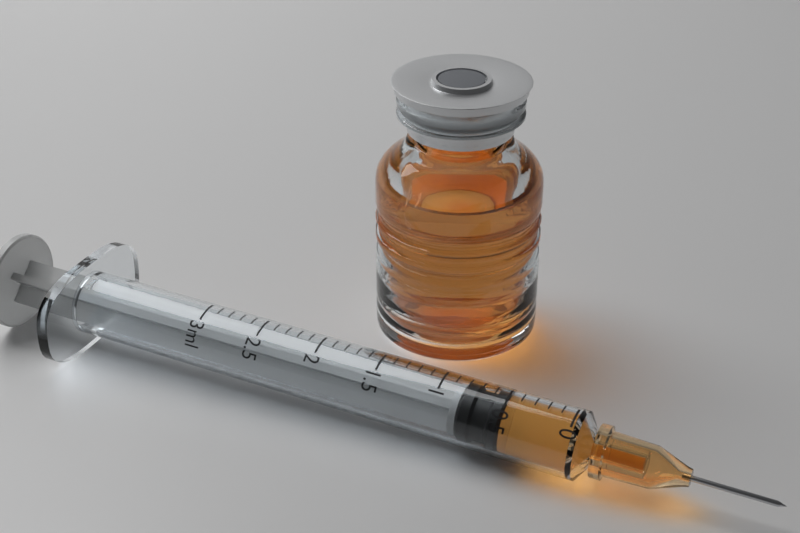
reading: 0.5 ml
